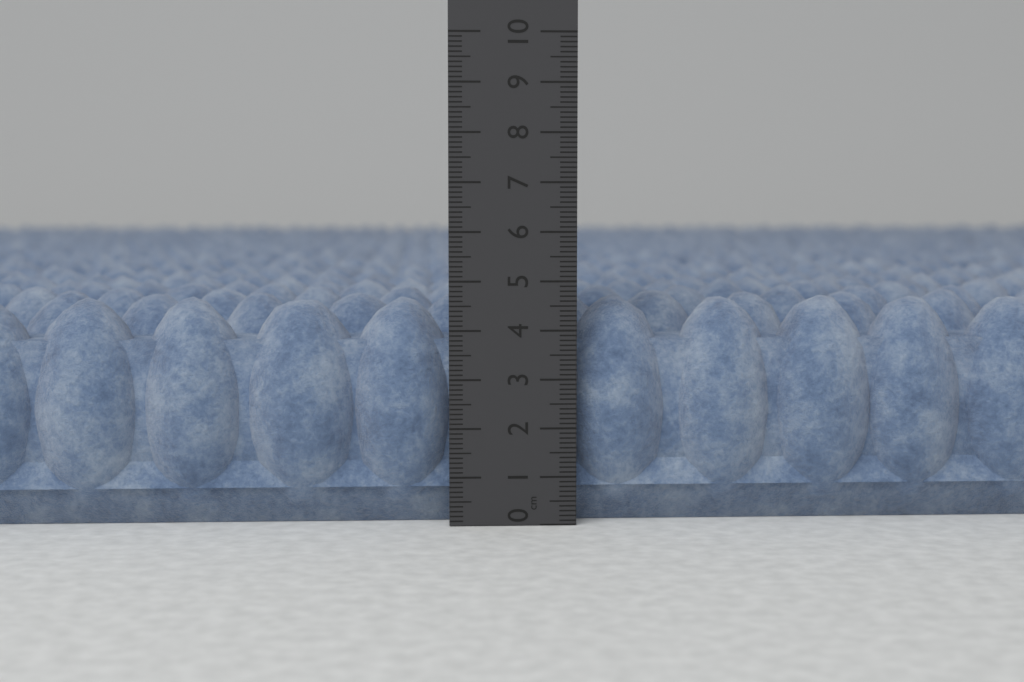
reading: 4.7 cm
